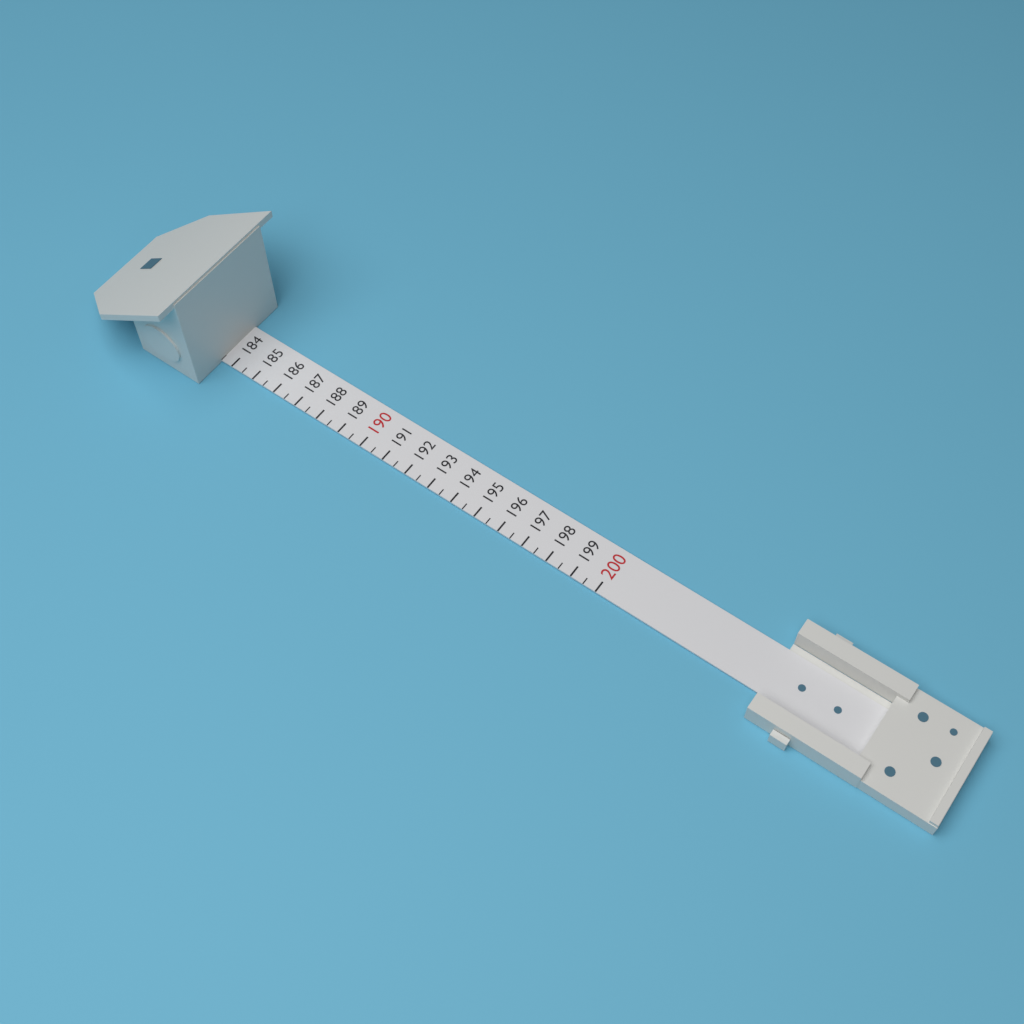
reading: 183.5 (no unit)
